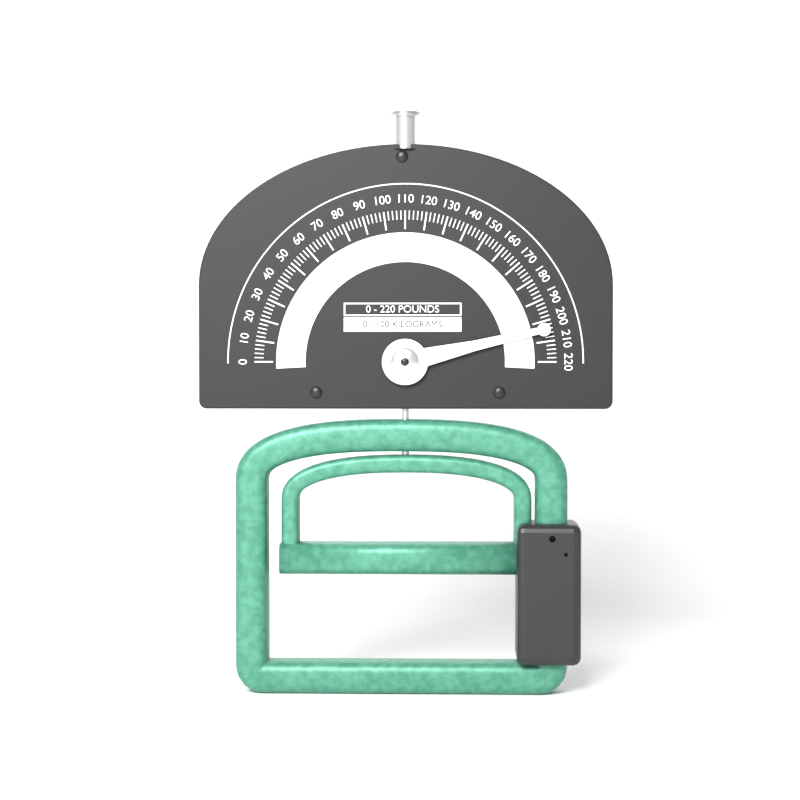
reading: 204 lb
